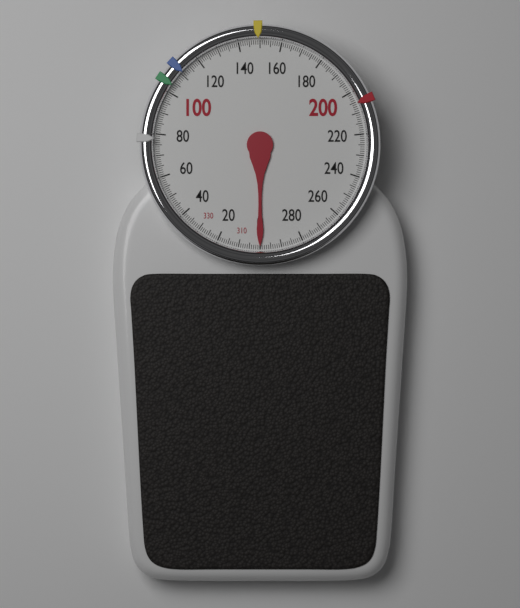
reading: 0 (no unit)
